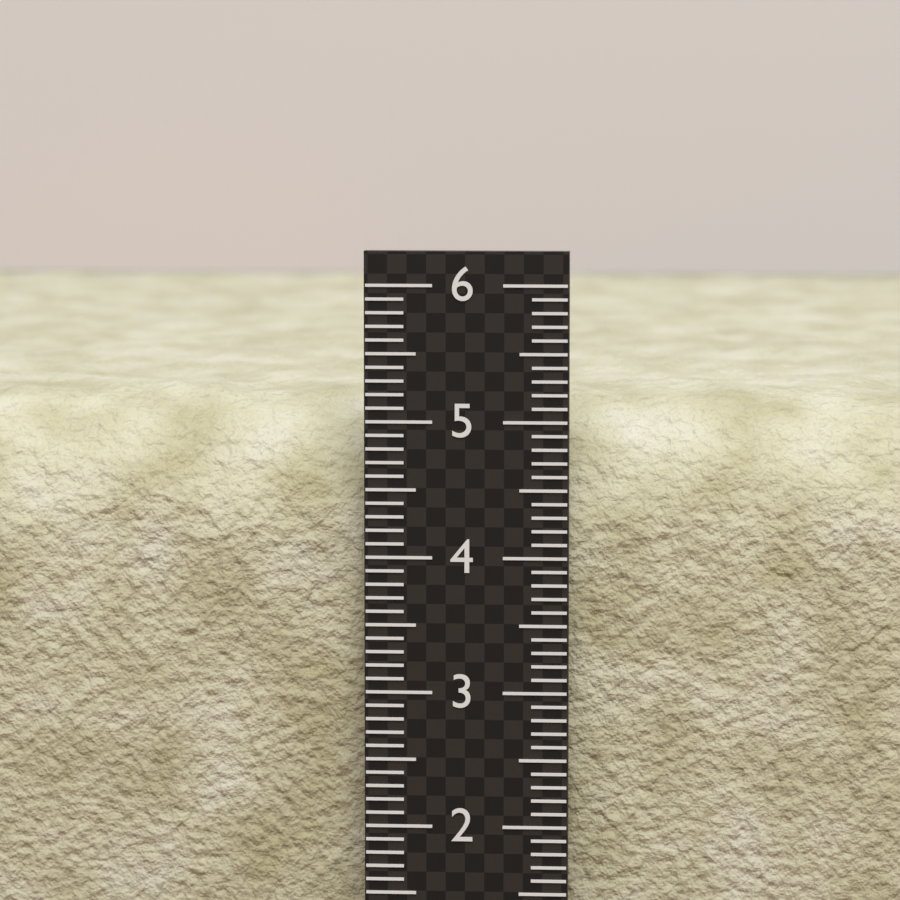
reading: 5.2 (no unit)
